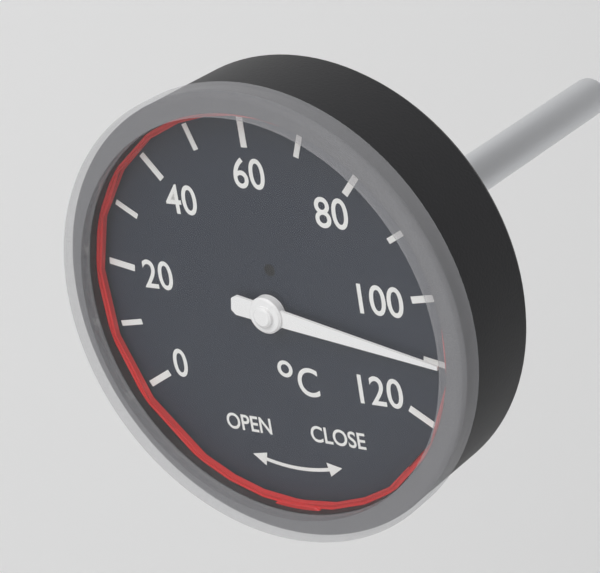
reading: 110 °C
